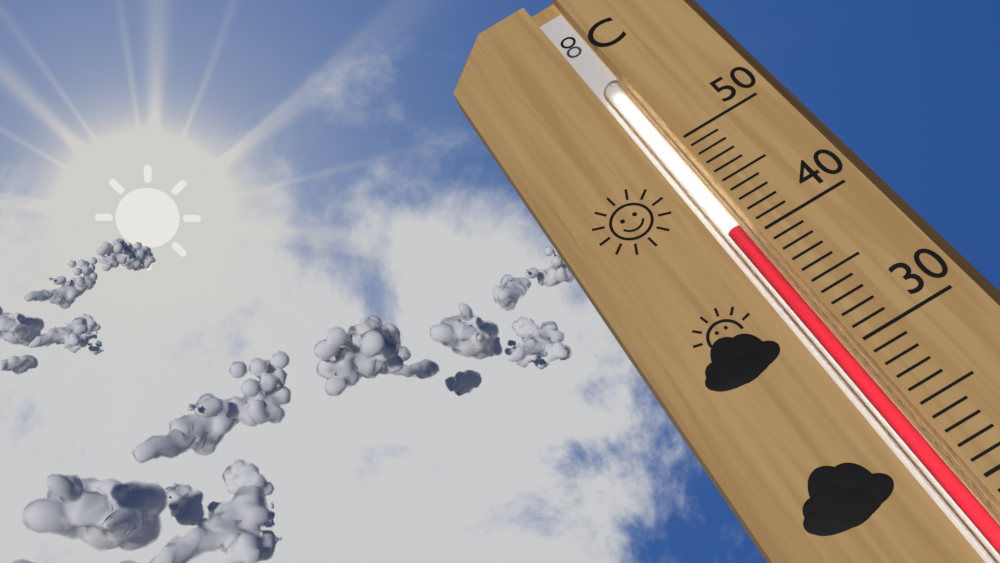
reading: 41 °C
